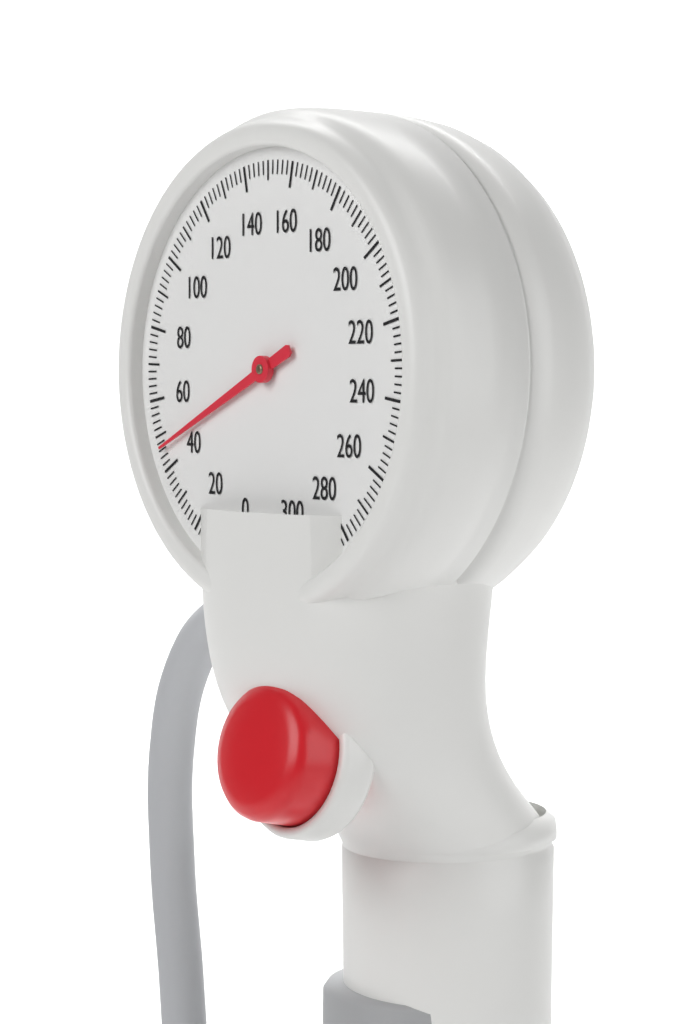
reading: 46 mmHg
